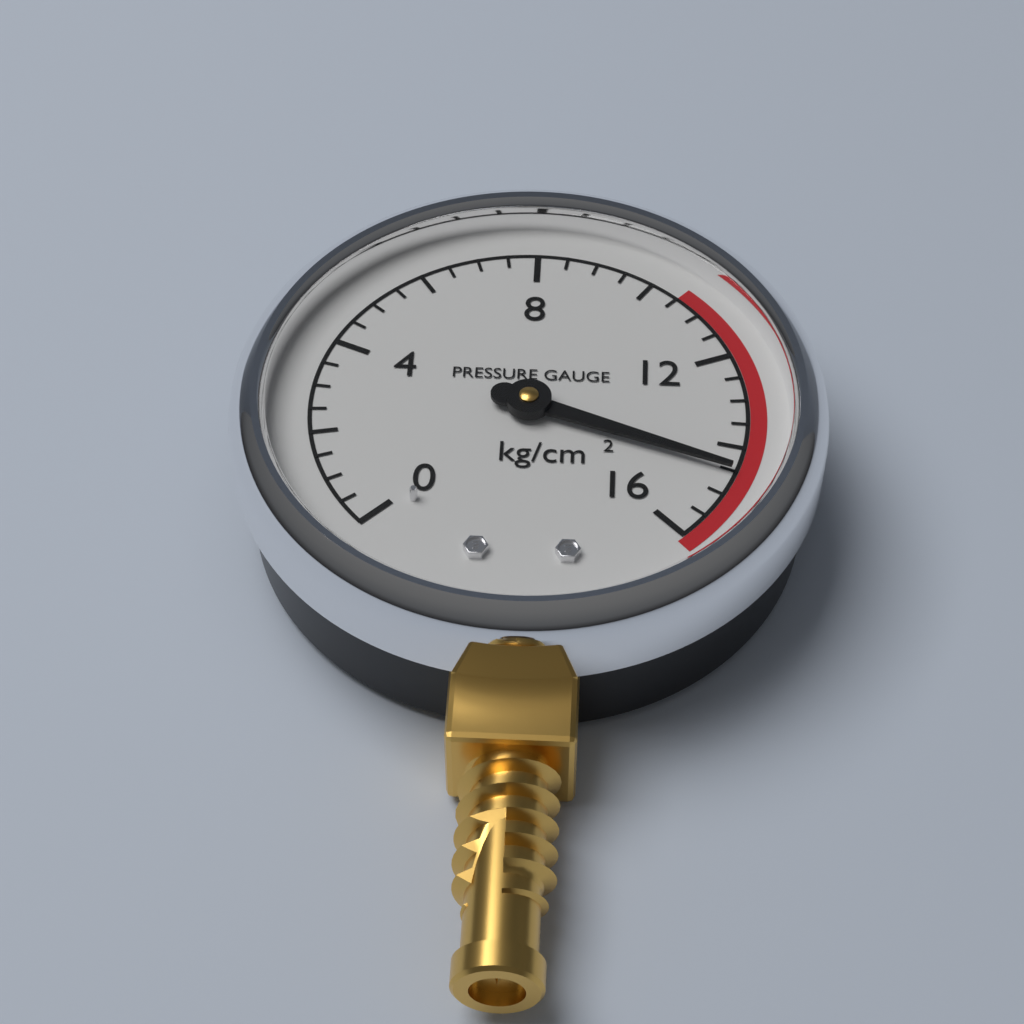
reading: 14.5 kg/cm²
